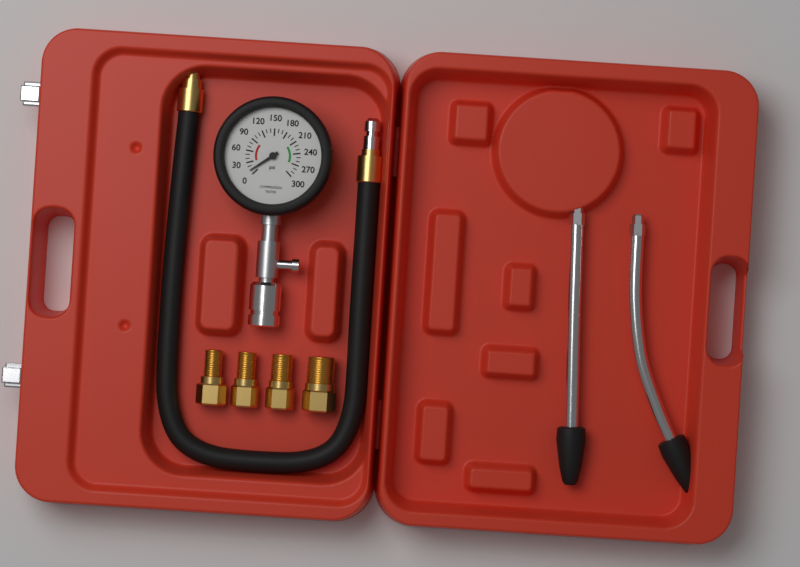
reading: 10 psi
